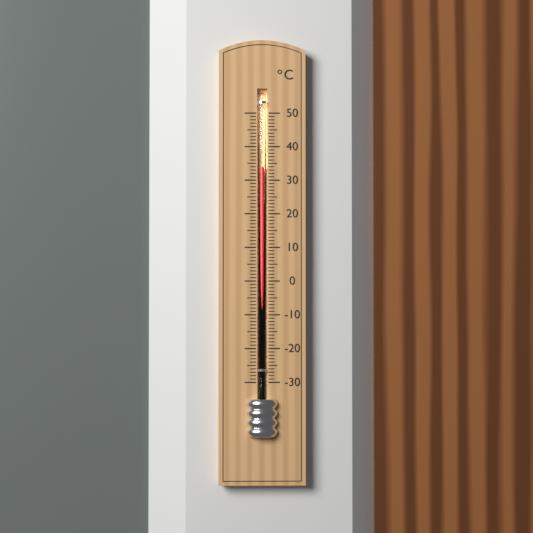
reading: 34 °C
